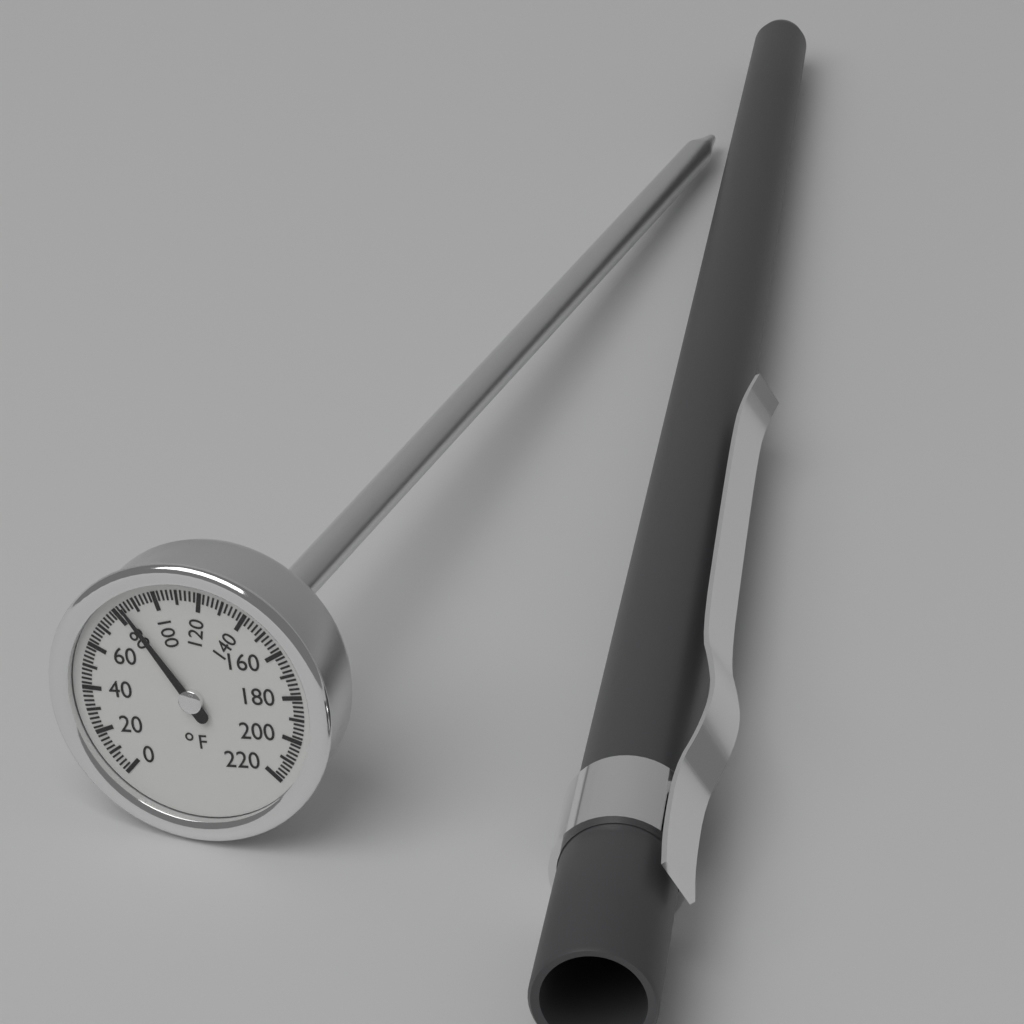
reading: 84 °F
